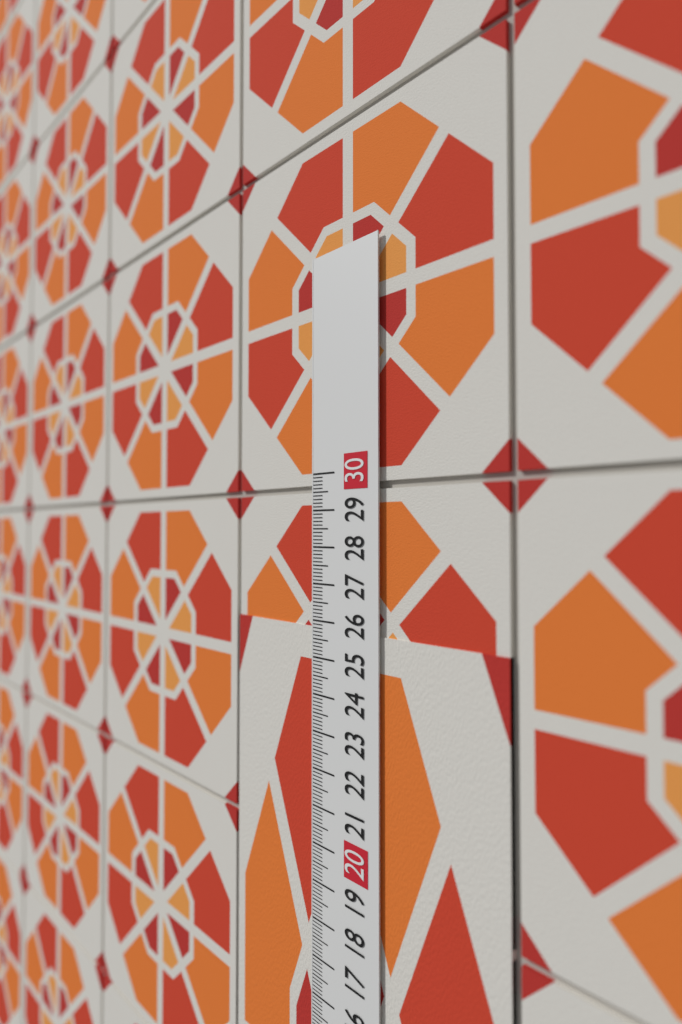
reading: 25.8 cm
